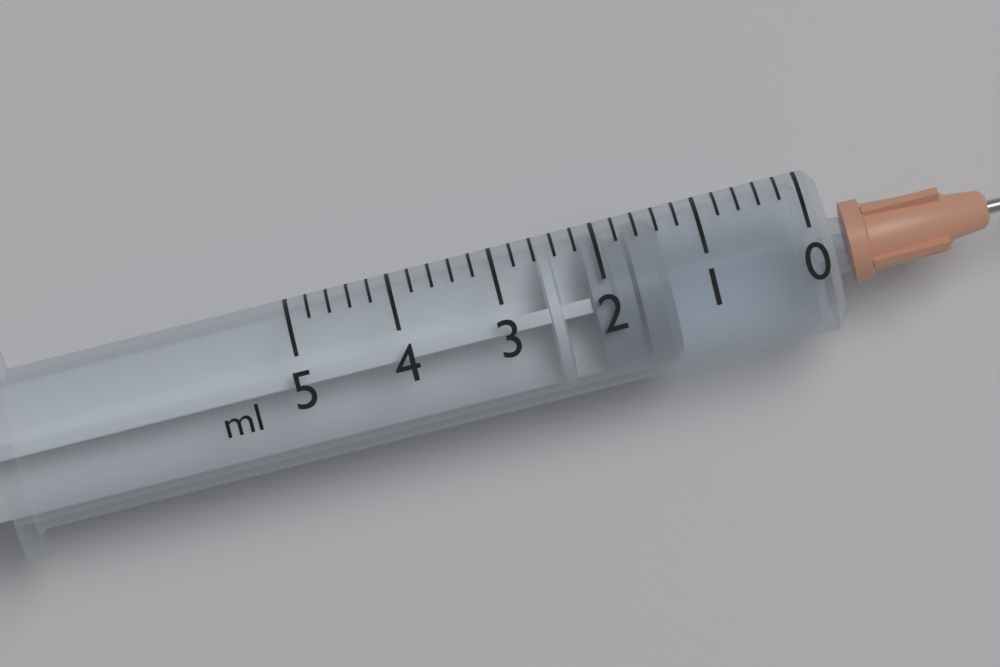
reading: 1.4 ml
